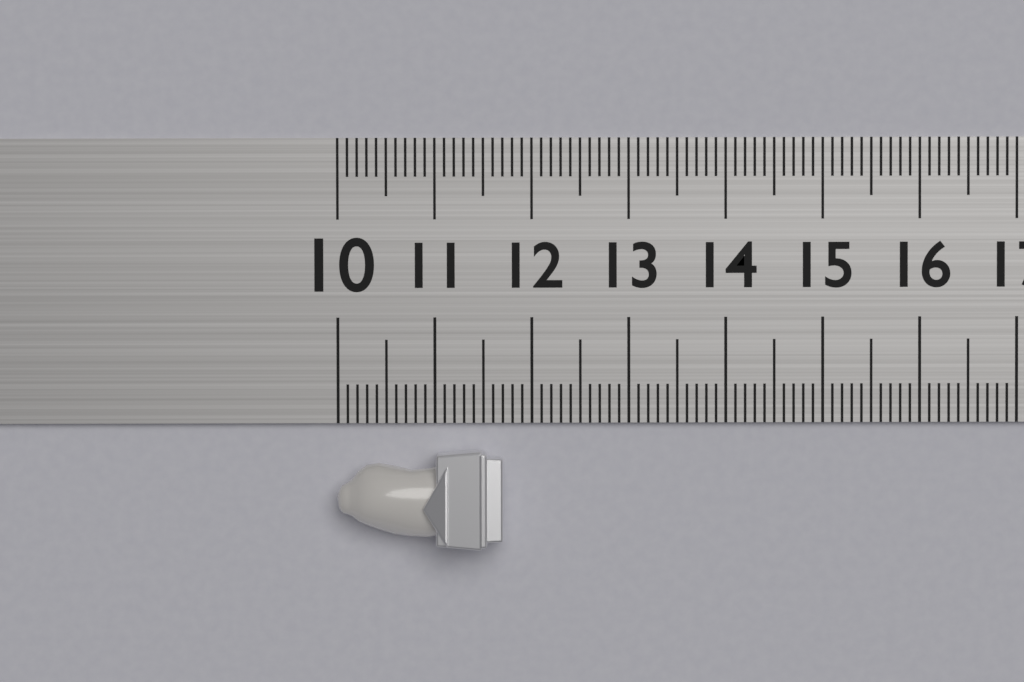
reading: 11.7 (no unit)
